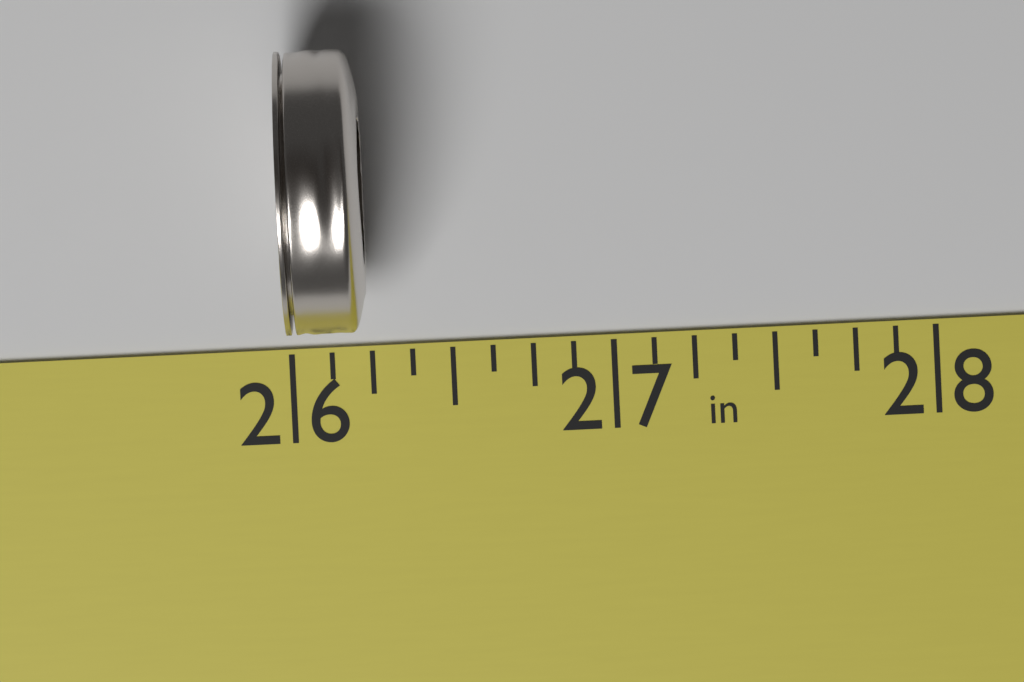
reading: 26.250 in
